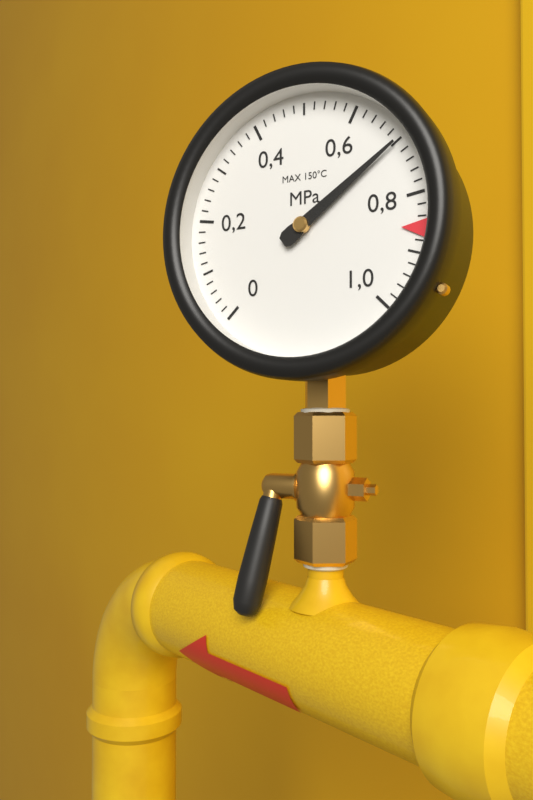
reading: 0.70 MPa
